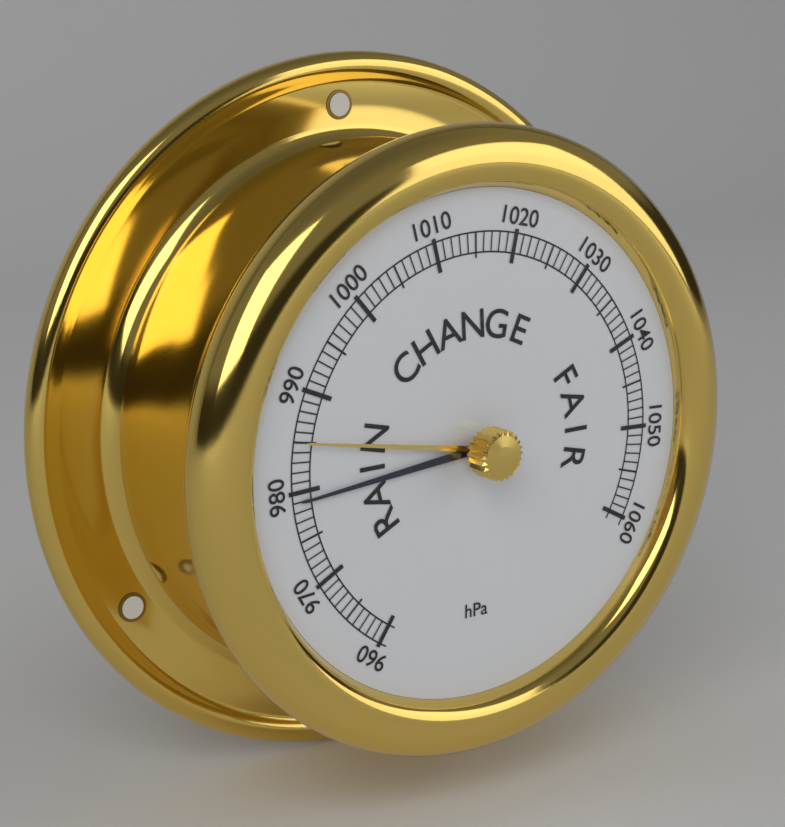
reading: 979 hPa
